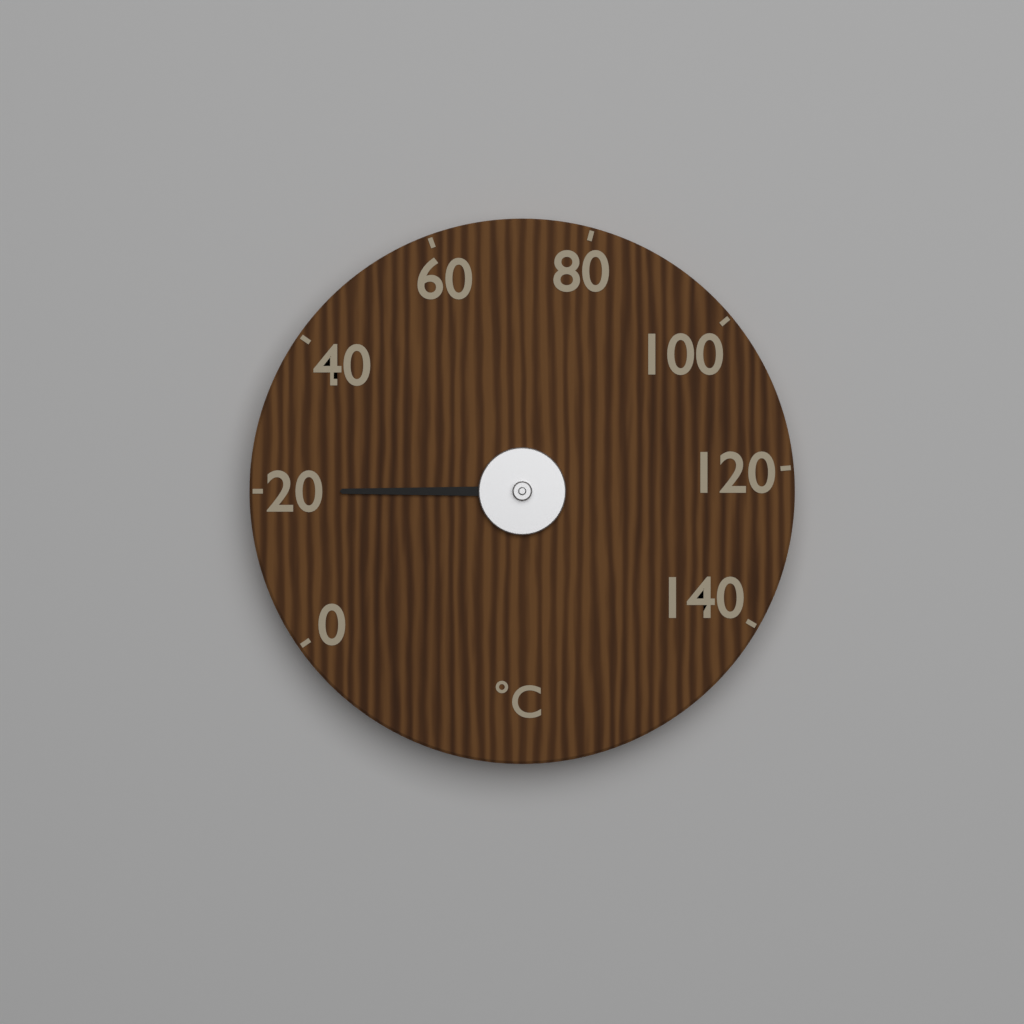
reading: 20 °C
